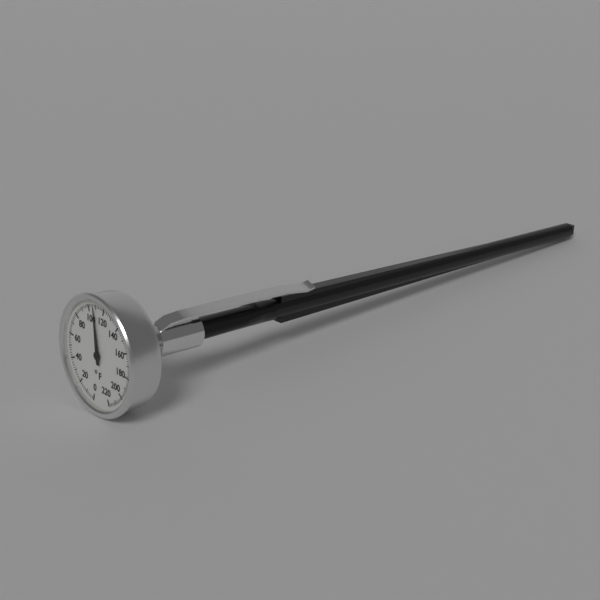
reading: 108 °F
